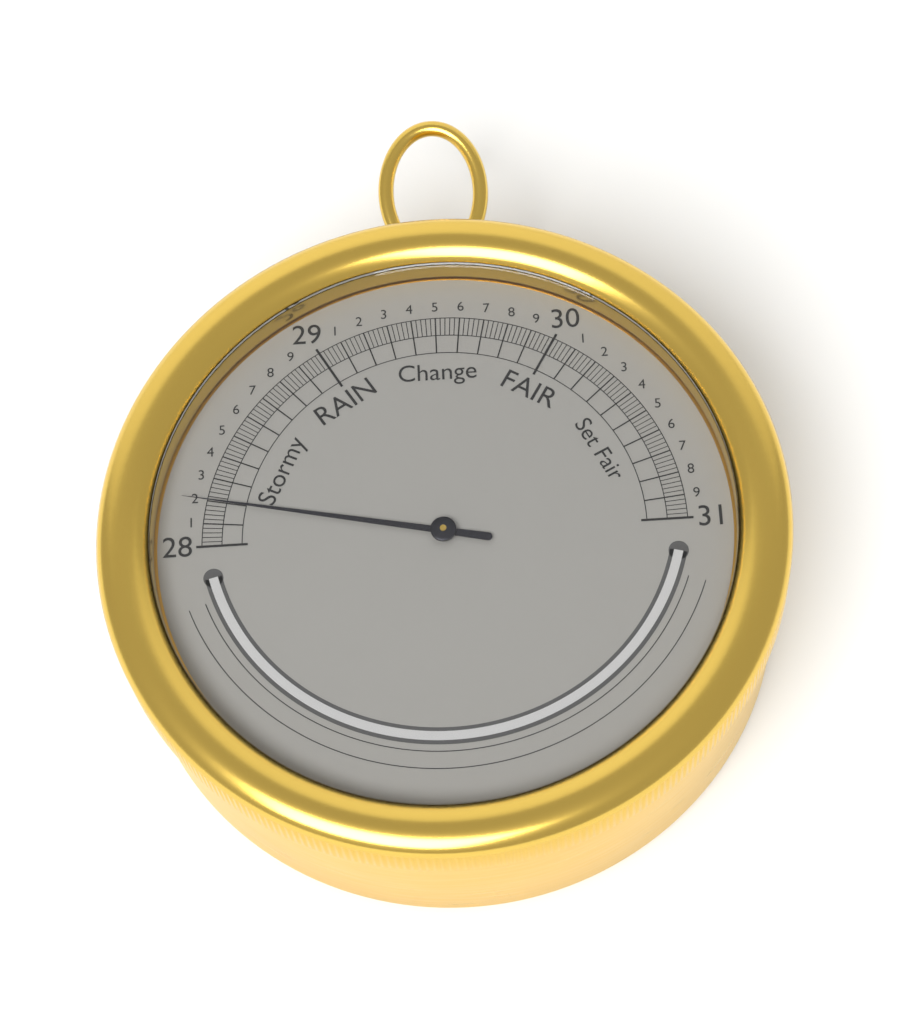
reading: 28.20 inHg
